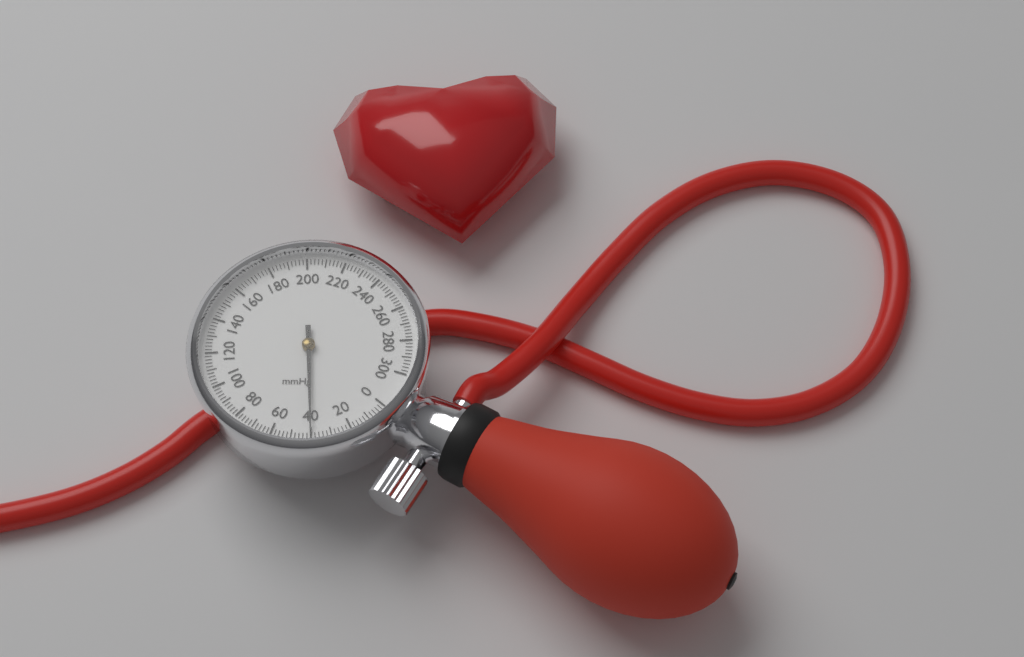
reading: 40 mmHg
